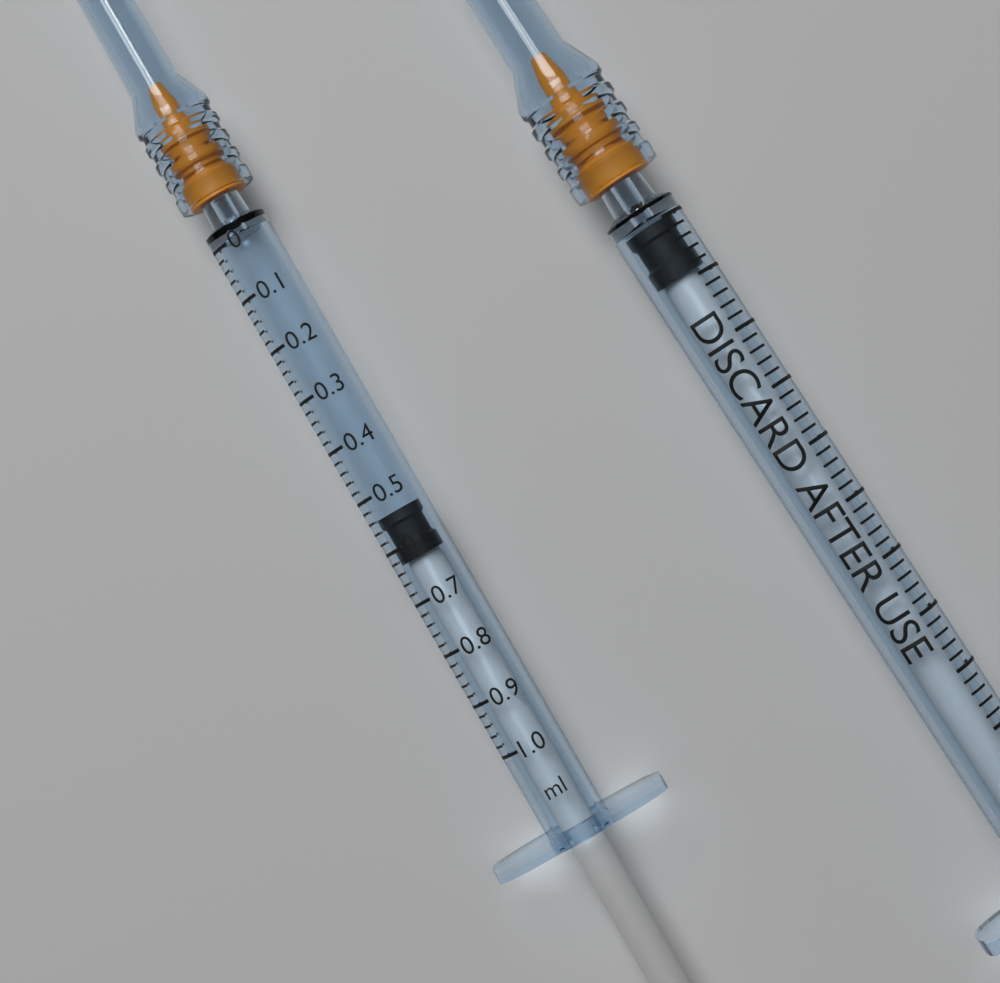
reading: 0.54 ml
